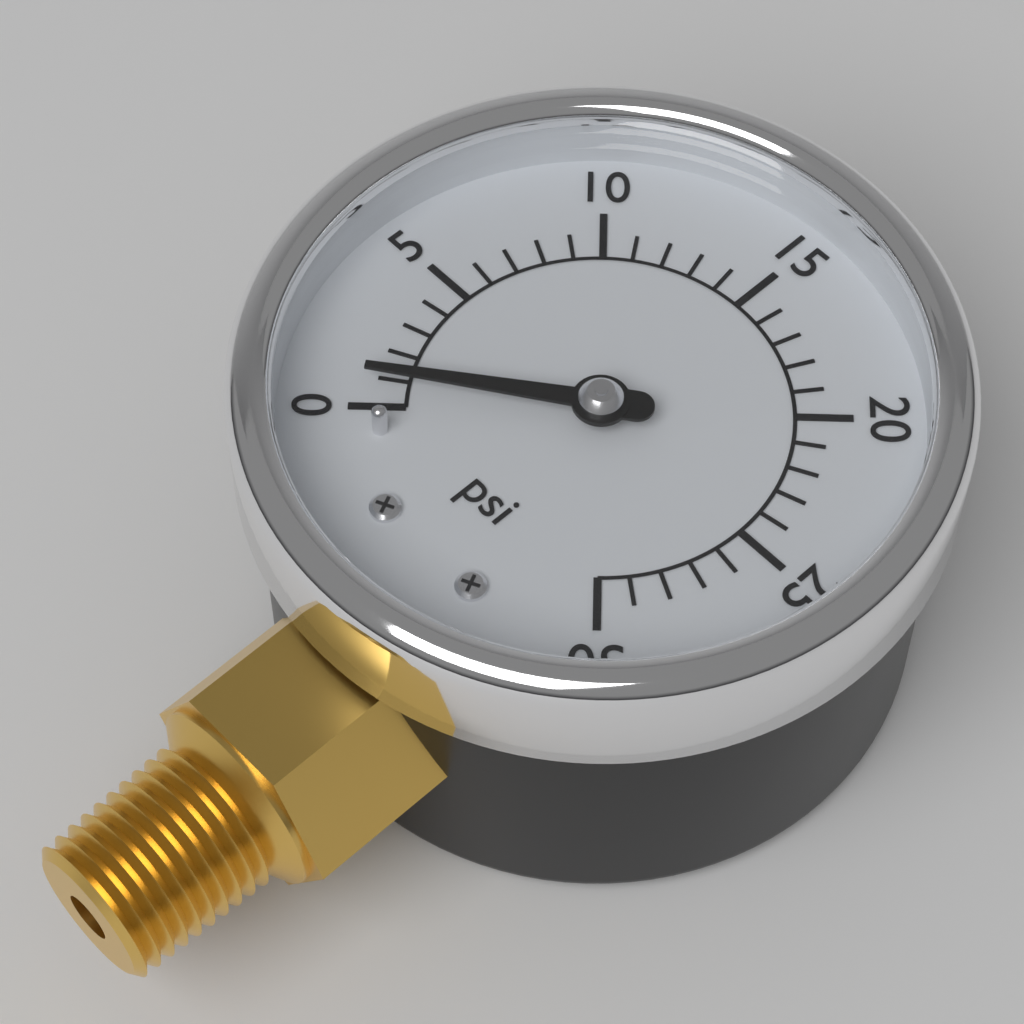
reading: 1 psi
